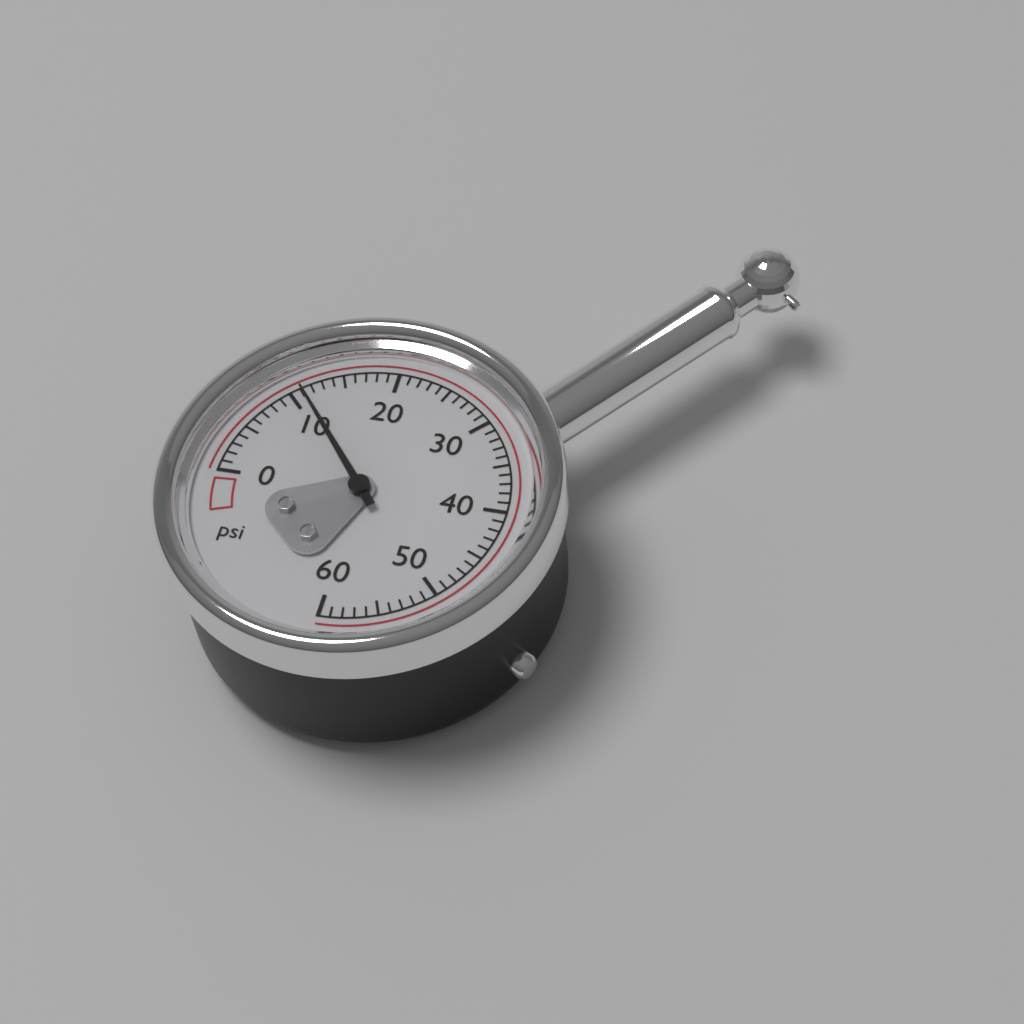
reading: 11 psi
